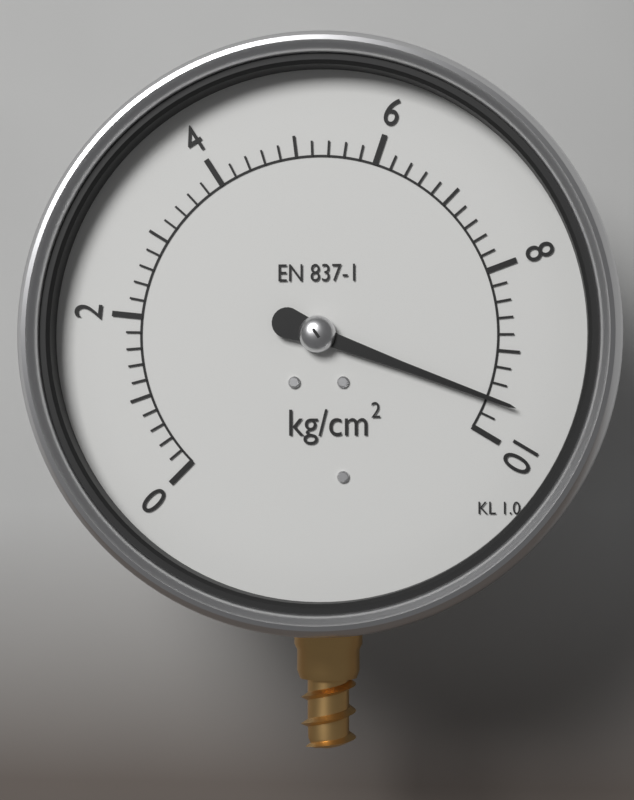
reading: 9.6 kg/cm²
